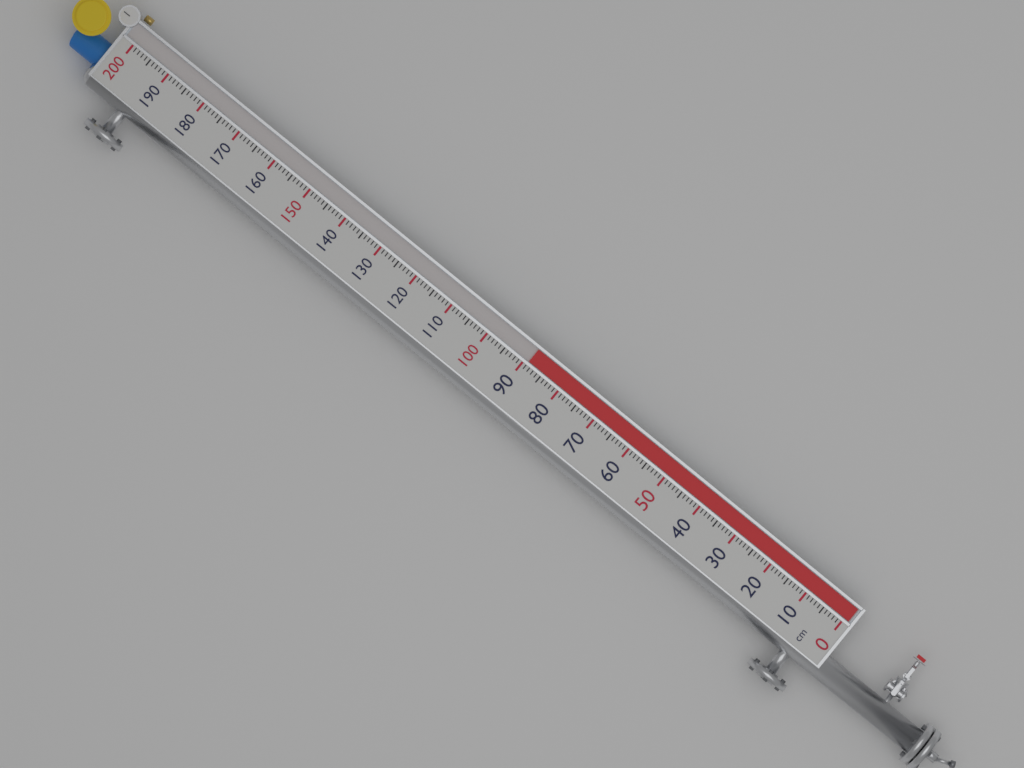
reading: 89 cm
